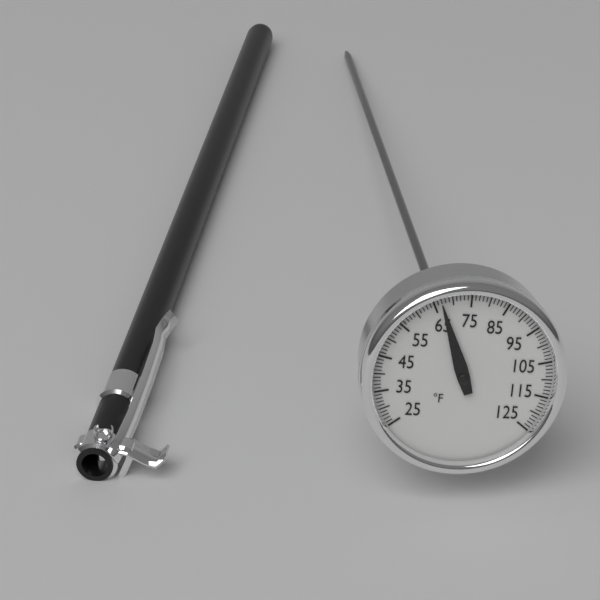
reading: 67 °F
